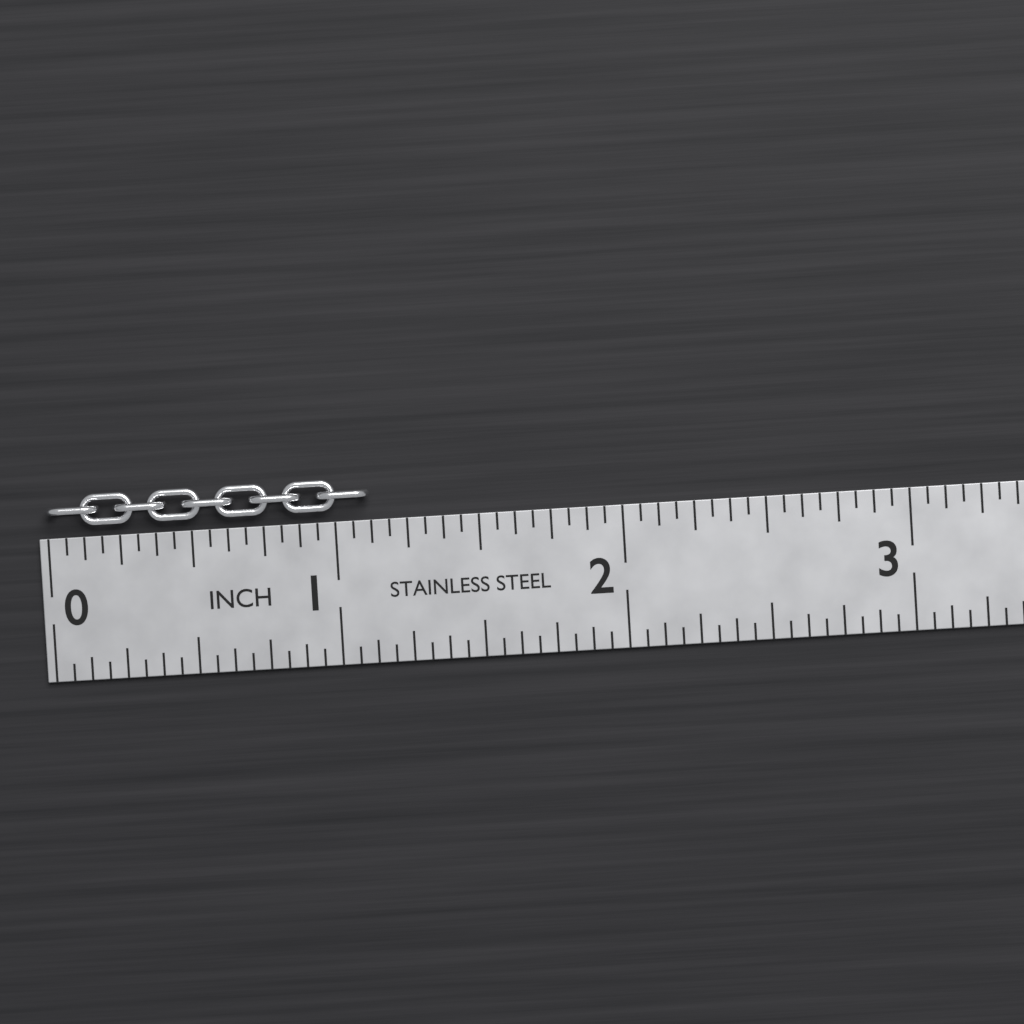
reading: 1.1250 in
